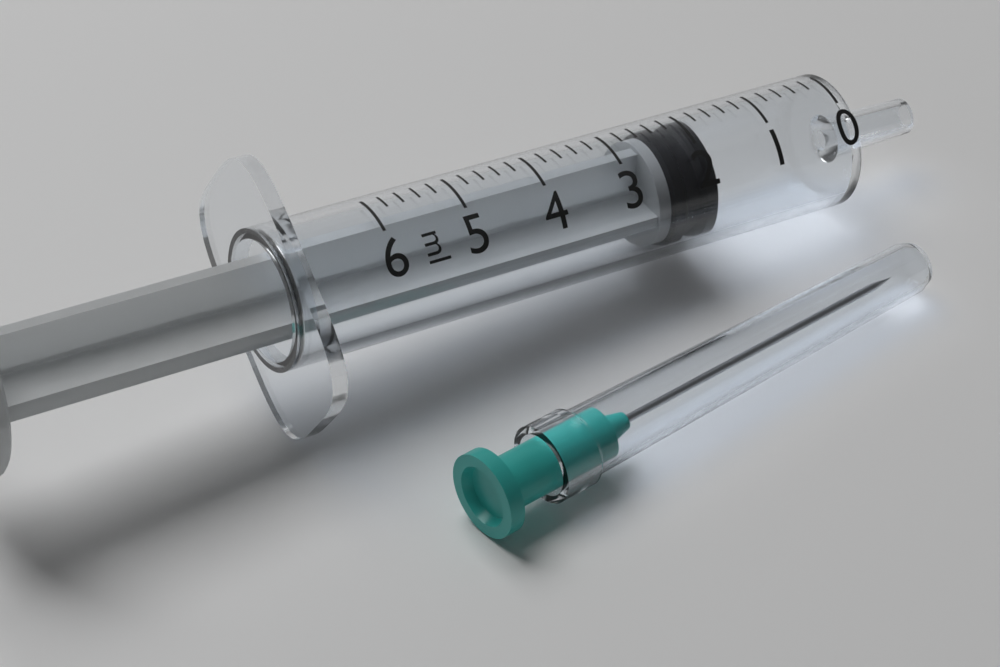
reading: 1.8 ml
